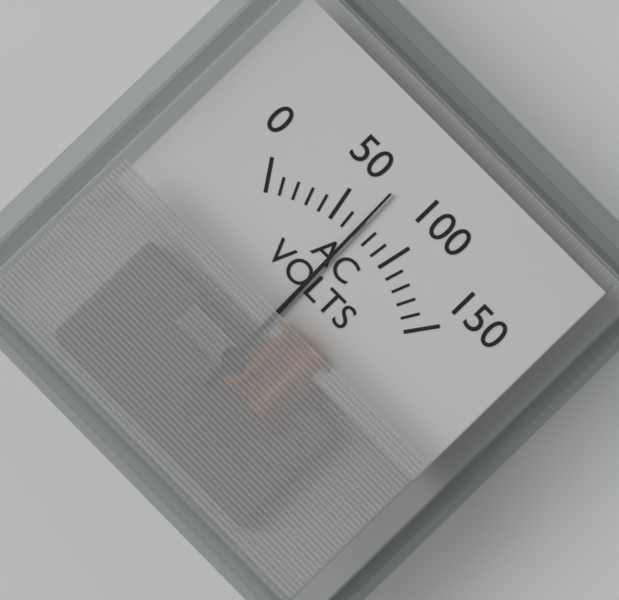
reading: 70 V
